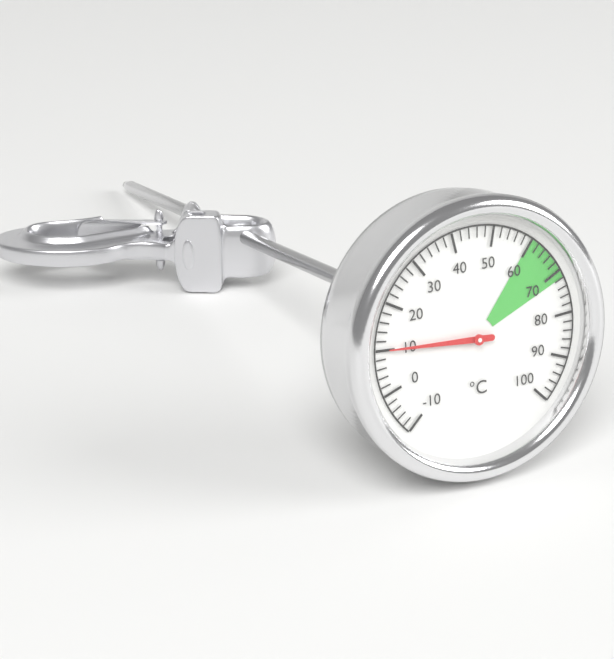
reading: 10 °C
